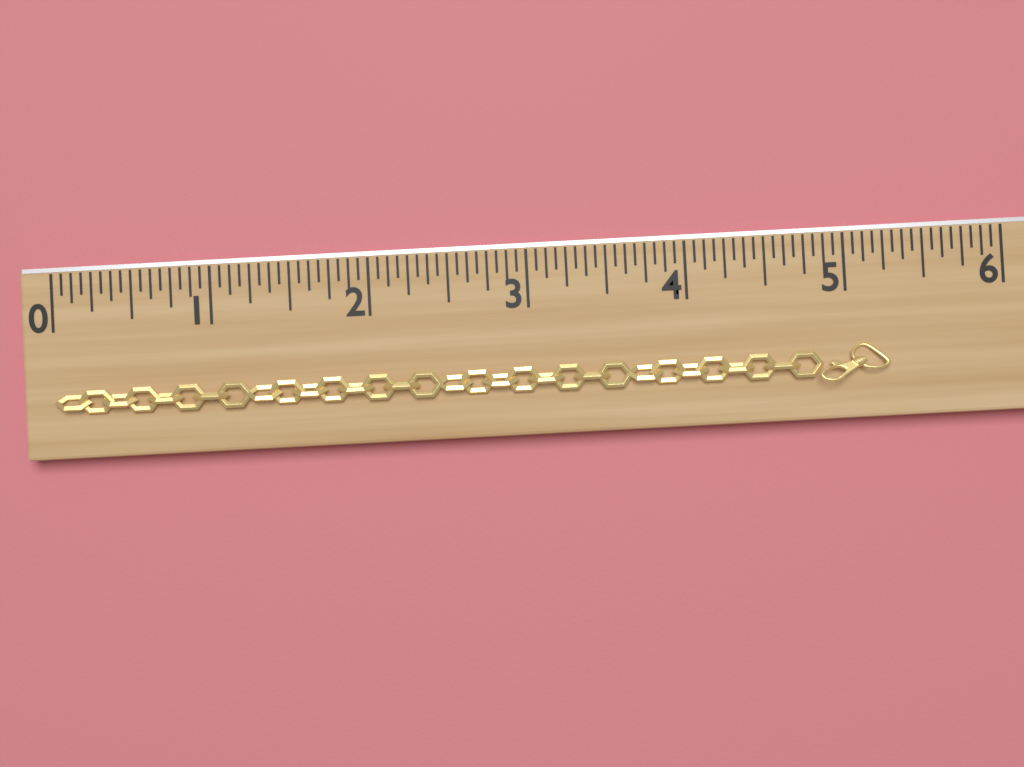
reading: 5.2500 (no unit)
